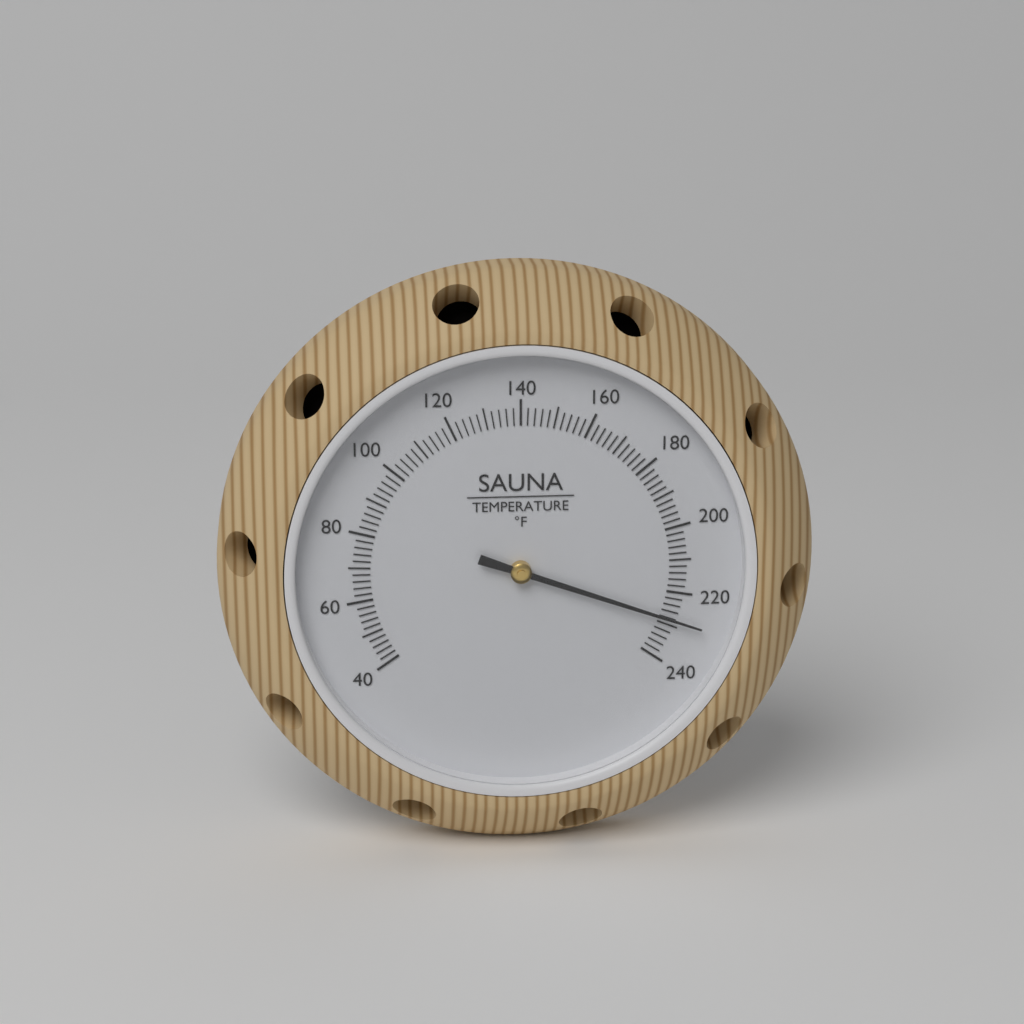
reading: 228 °F
